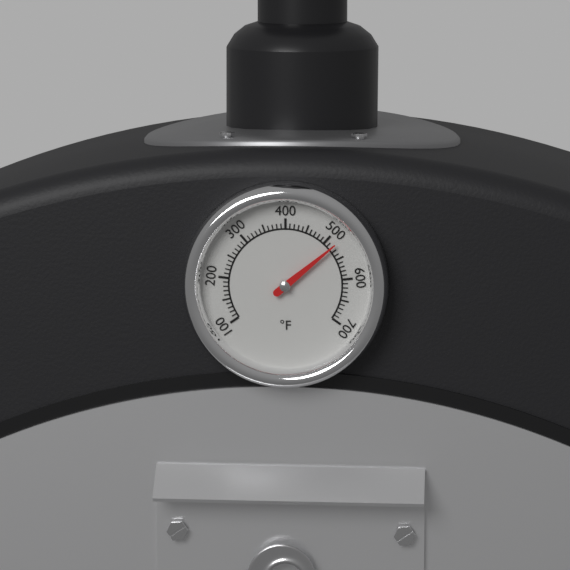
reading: 520 °F
